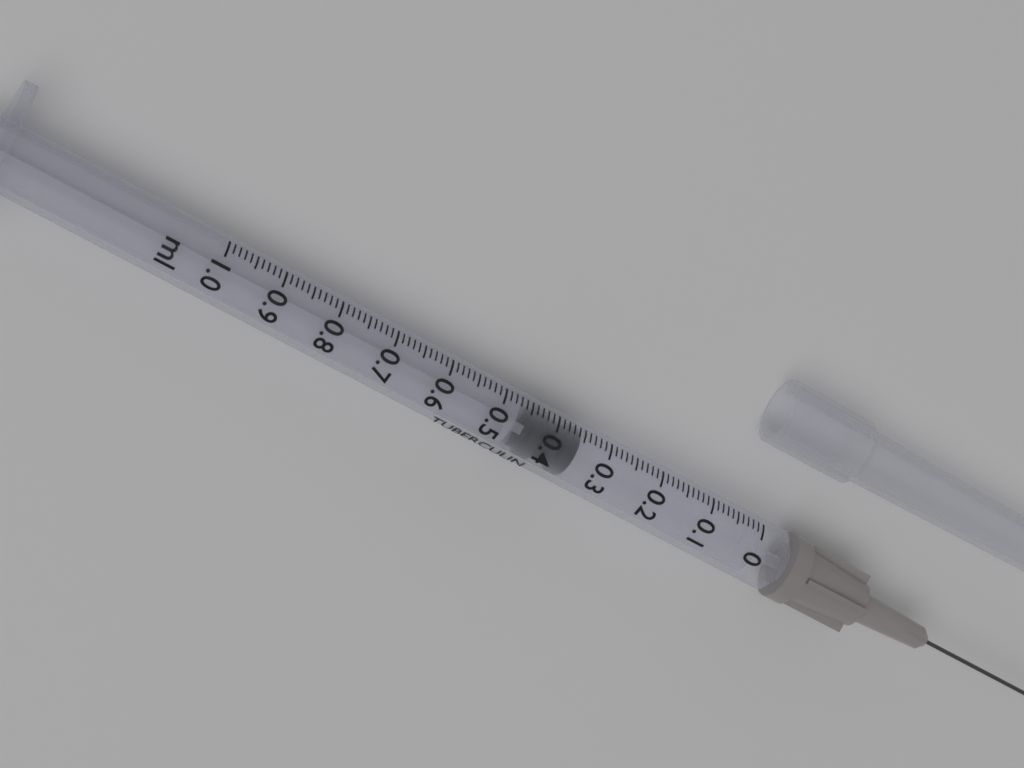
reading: 0.35 ml
